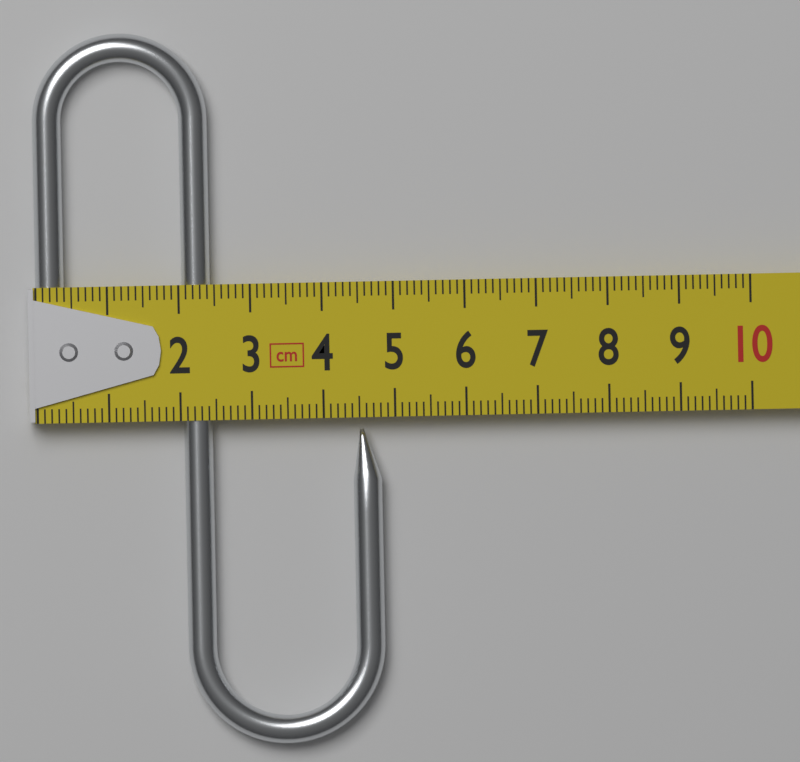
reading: 4.8 cm
